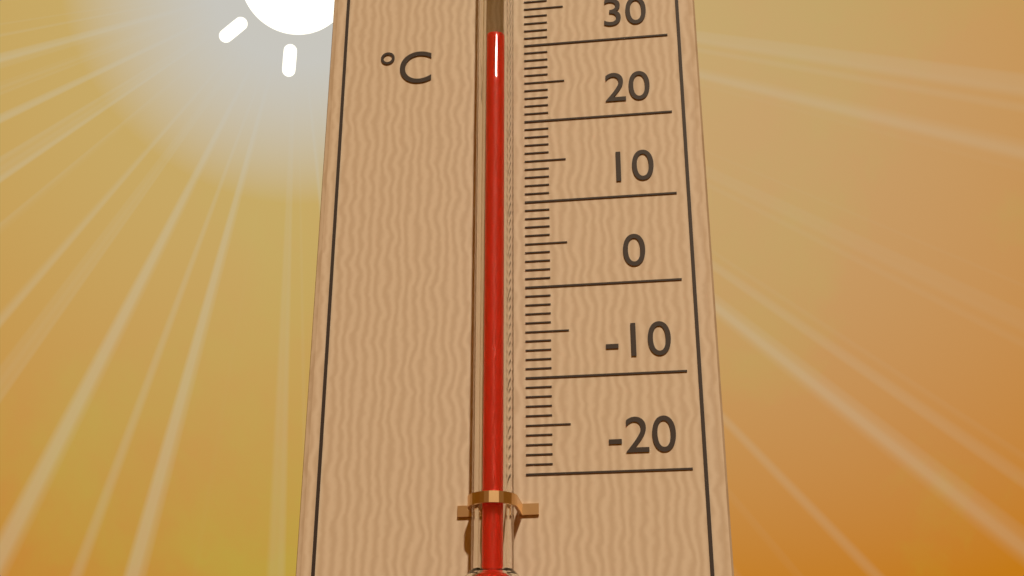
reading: 29 °C
